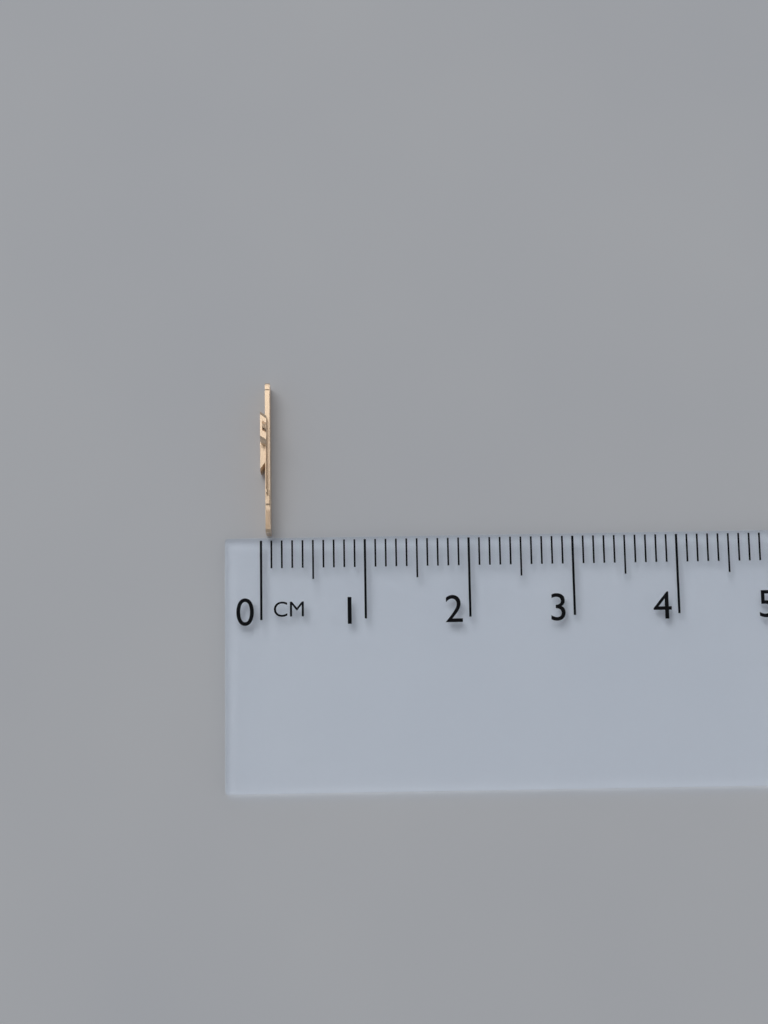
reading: 0.1 cm
